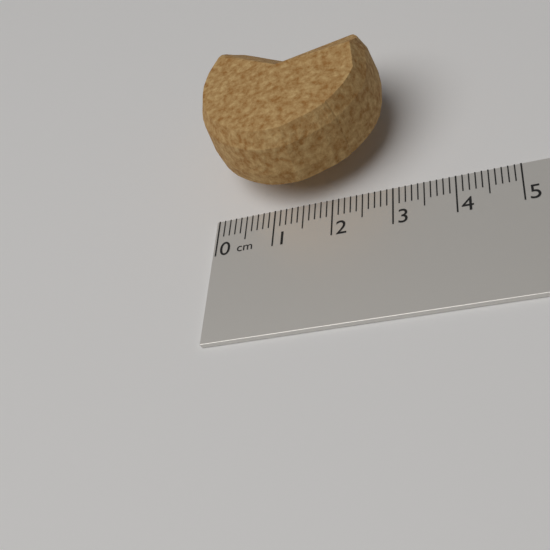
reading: 3.0 cm
